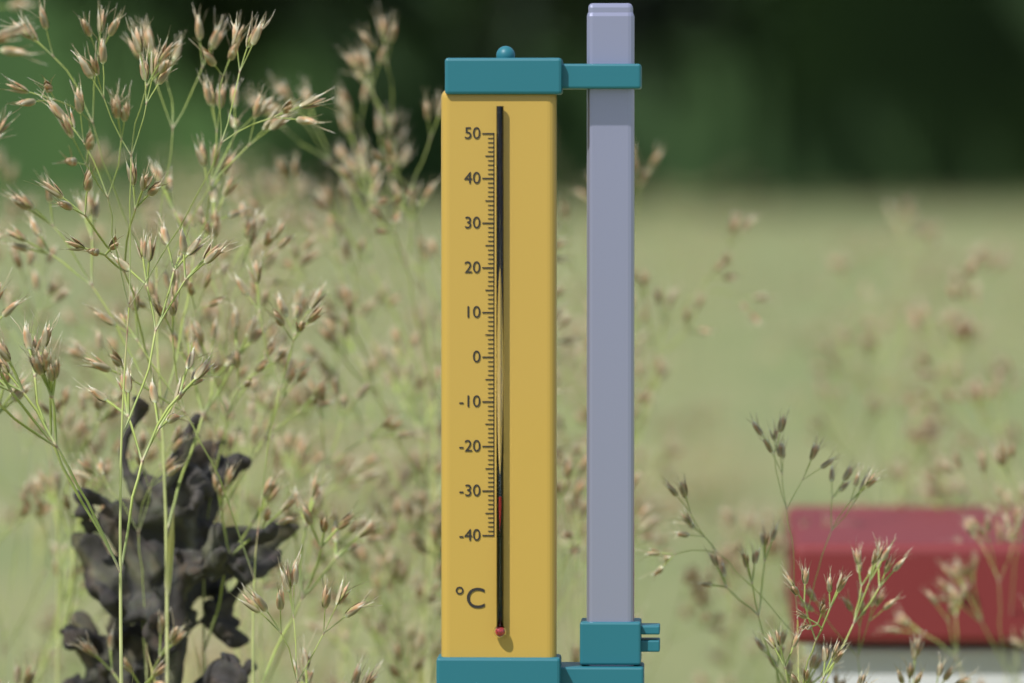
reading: -31 °C
